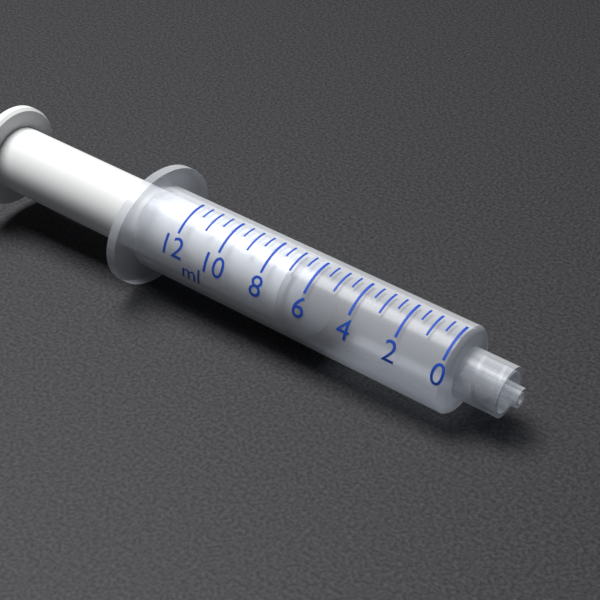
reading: 6.0 ml
